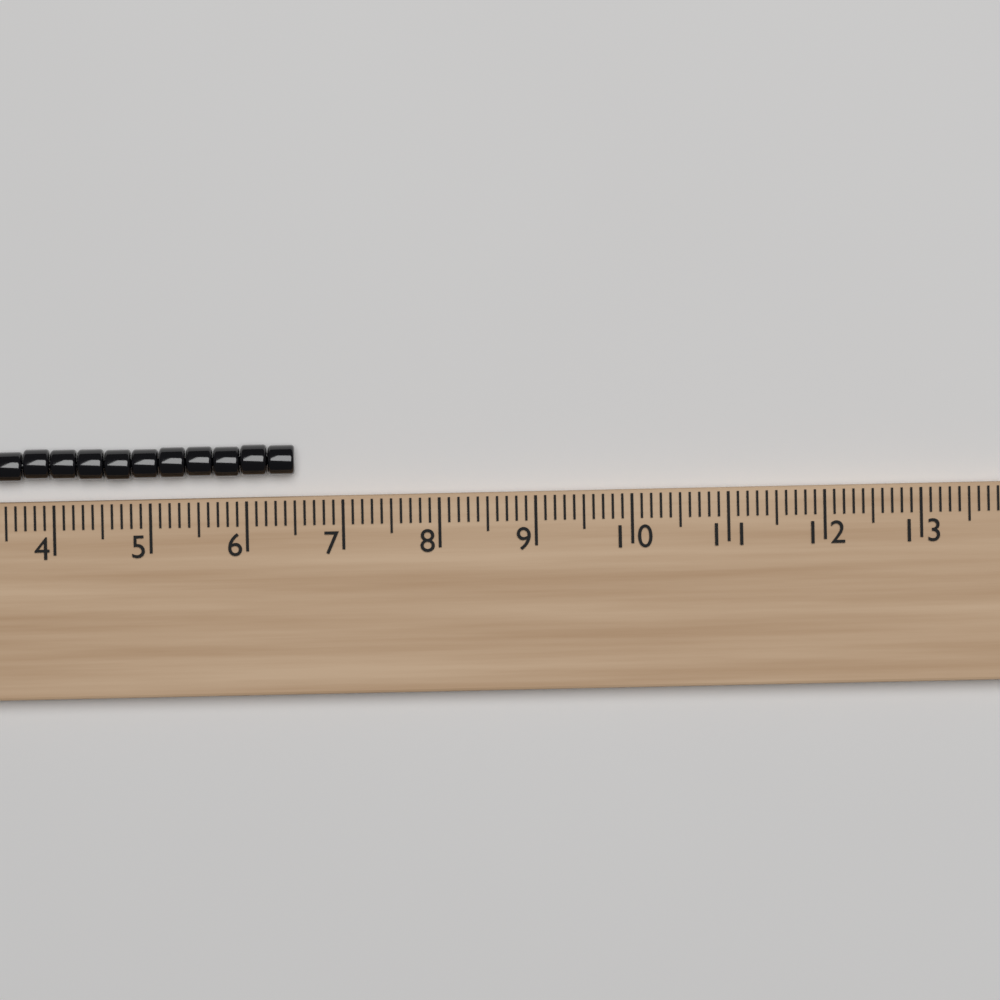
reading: 6.5 (no unit)
